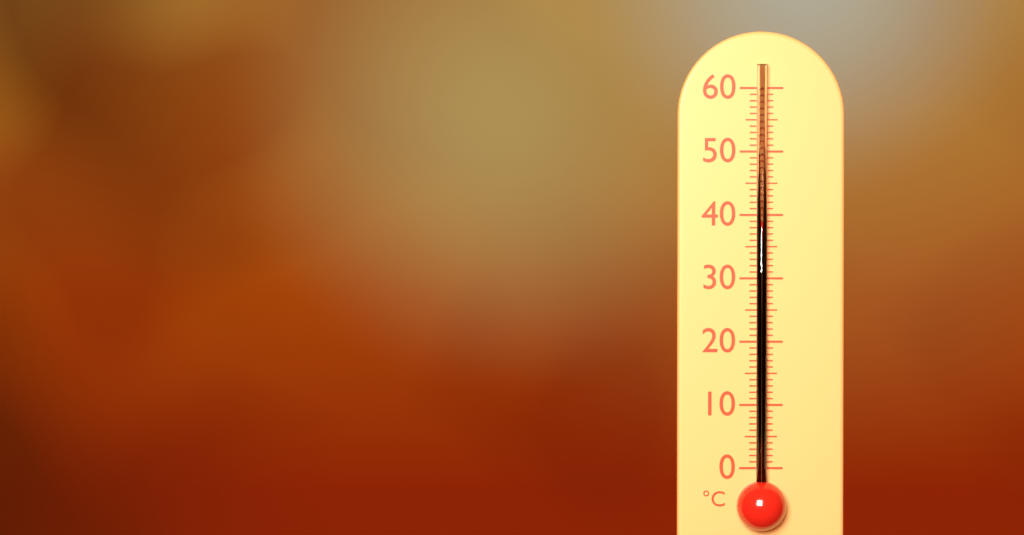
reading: 39 °C
